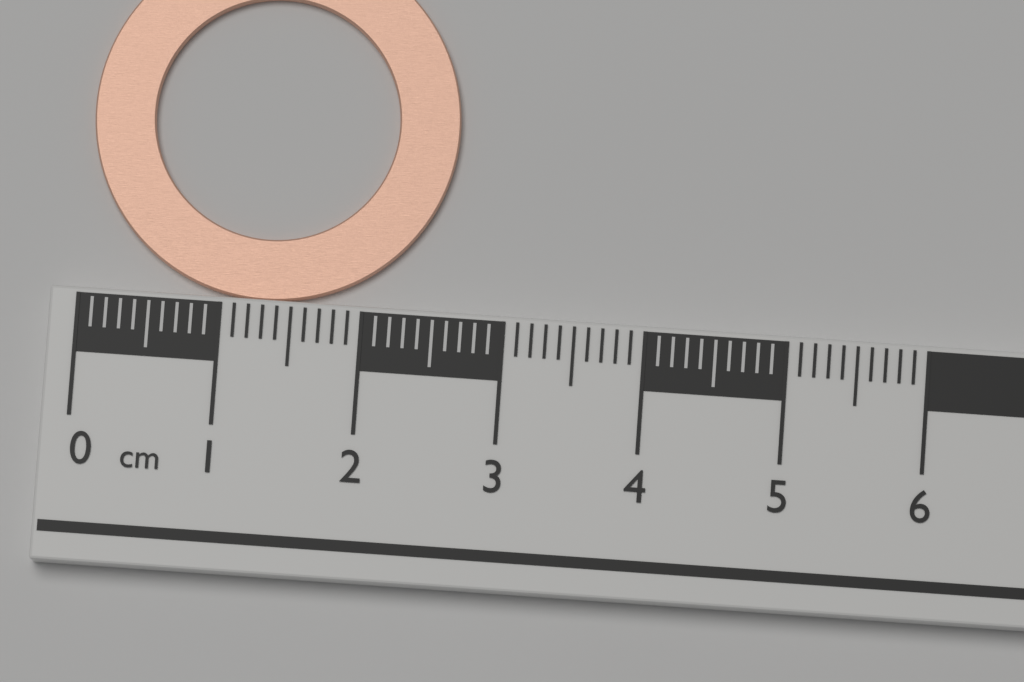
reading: 2.6 cm
